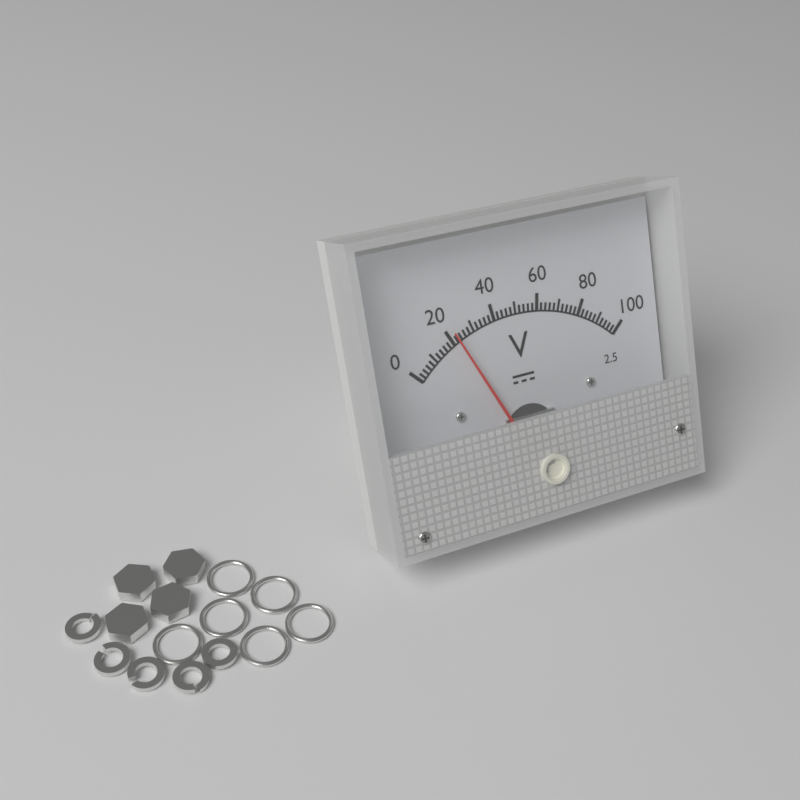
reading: 22 V
